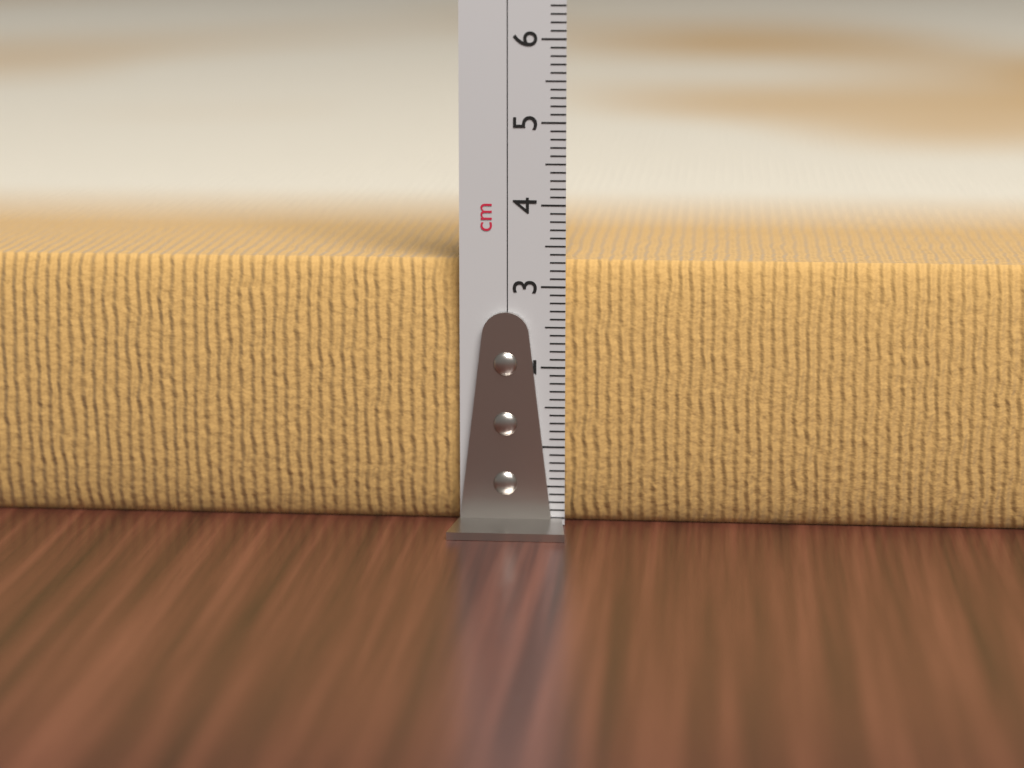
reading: 3.3 cm
